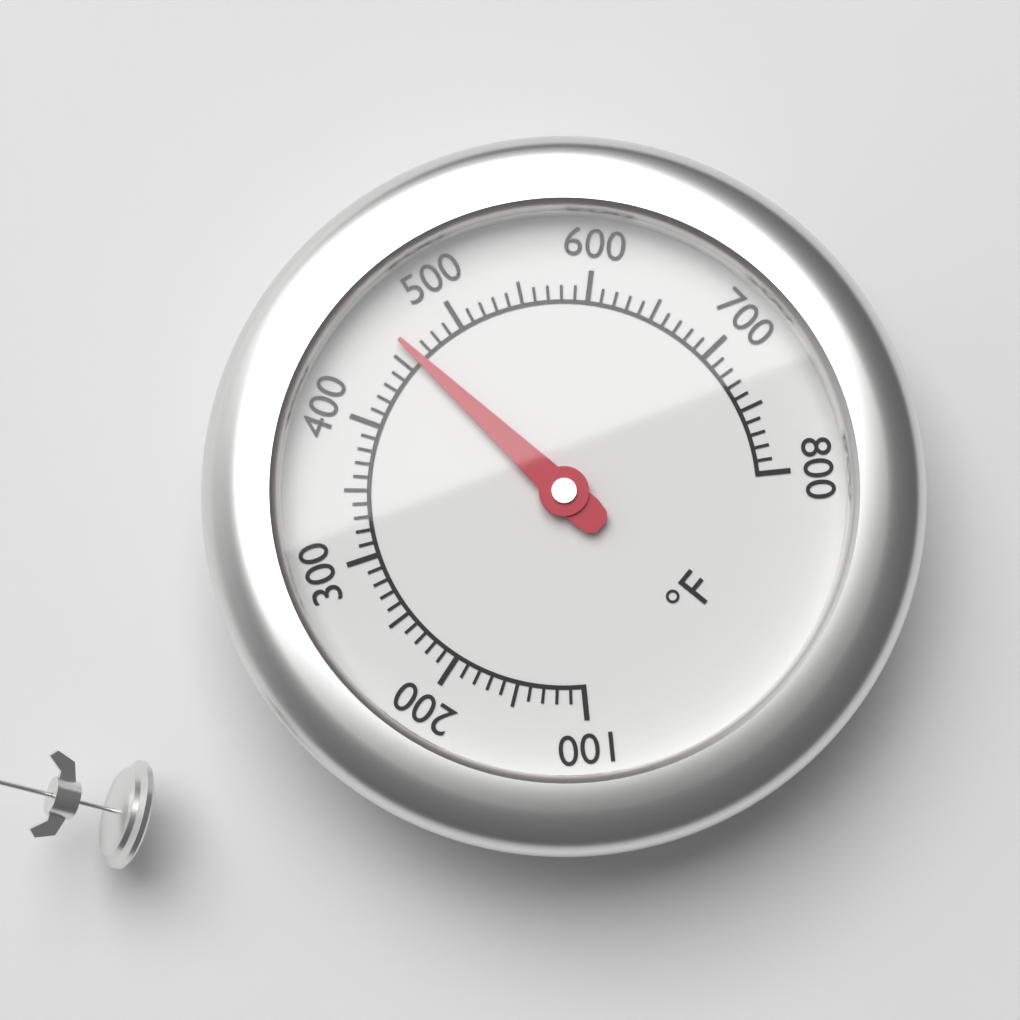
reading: 460 °F
